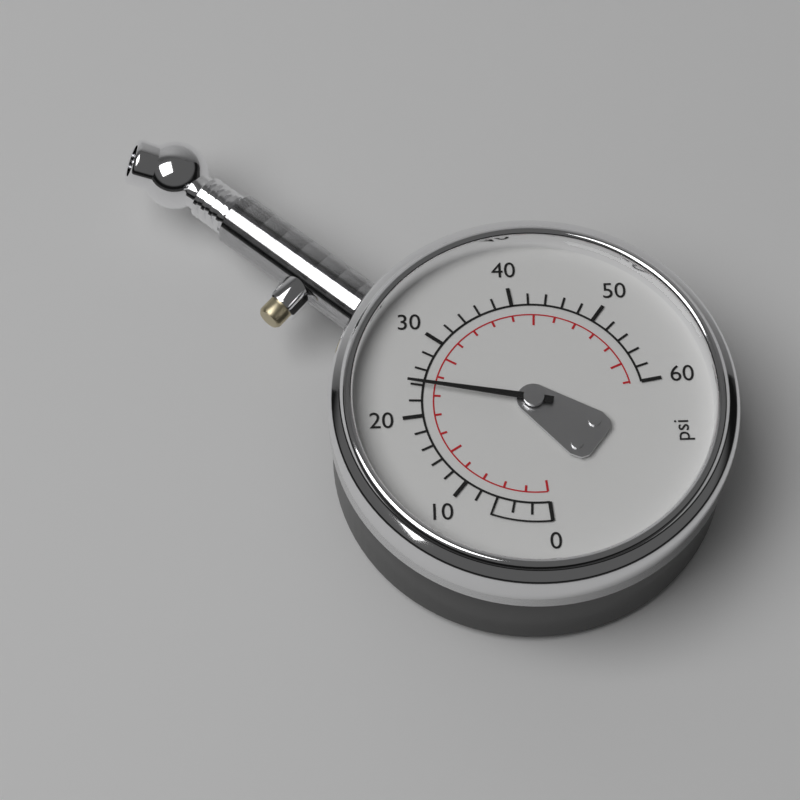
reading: 24 psi
